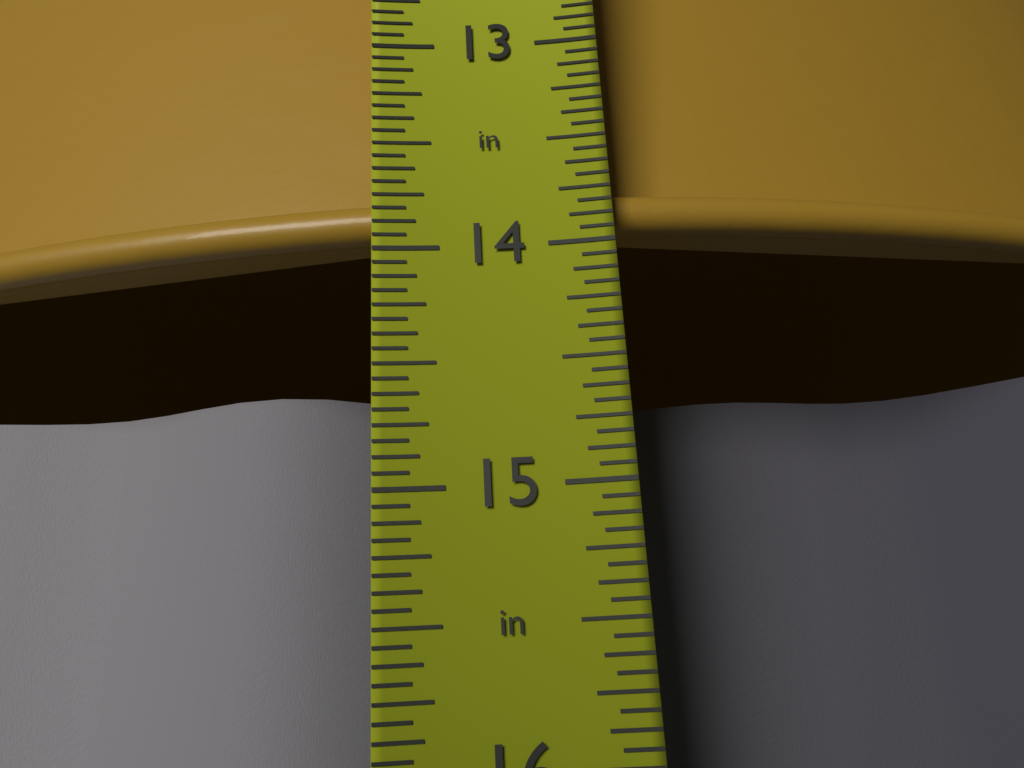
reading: 13.8750 in
